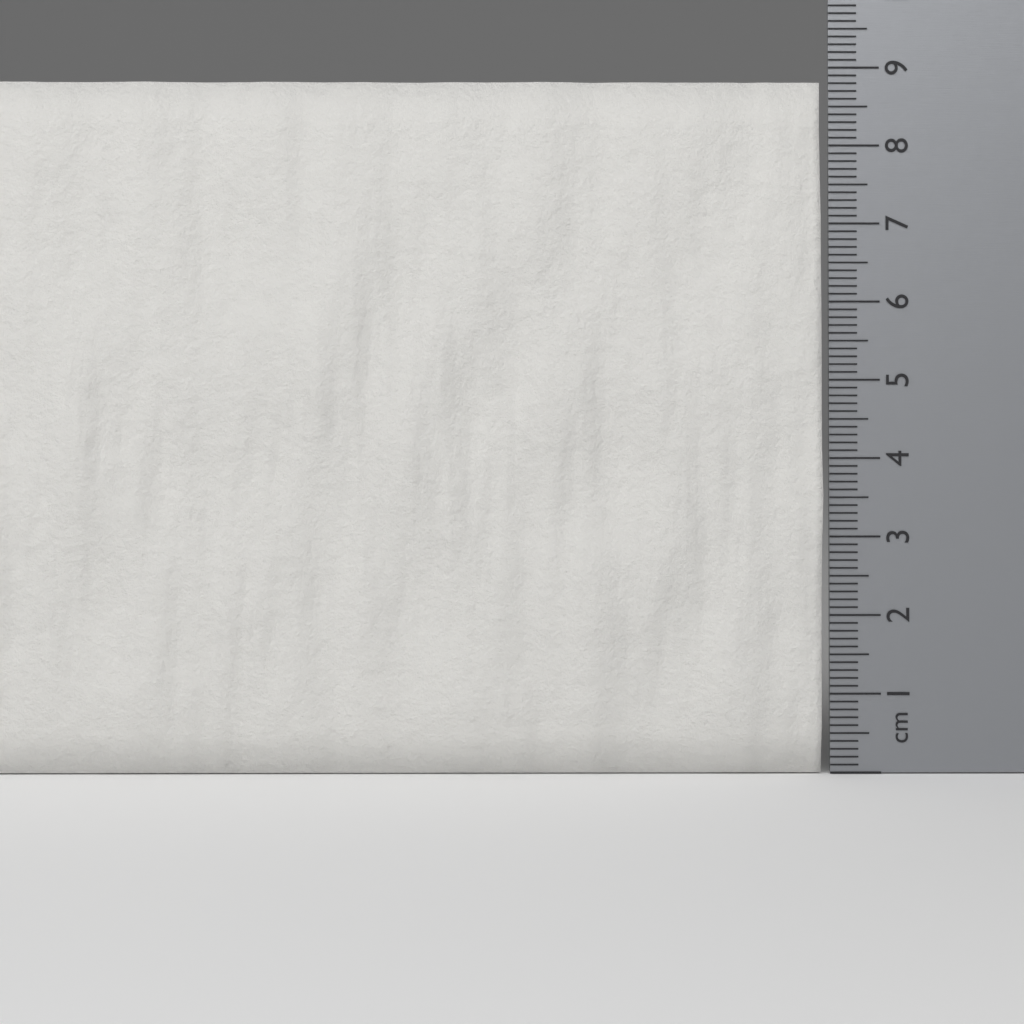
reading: 8.8 cm
